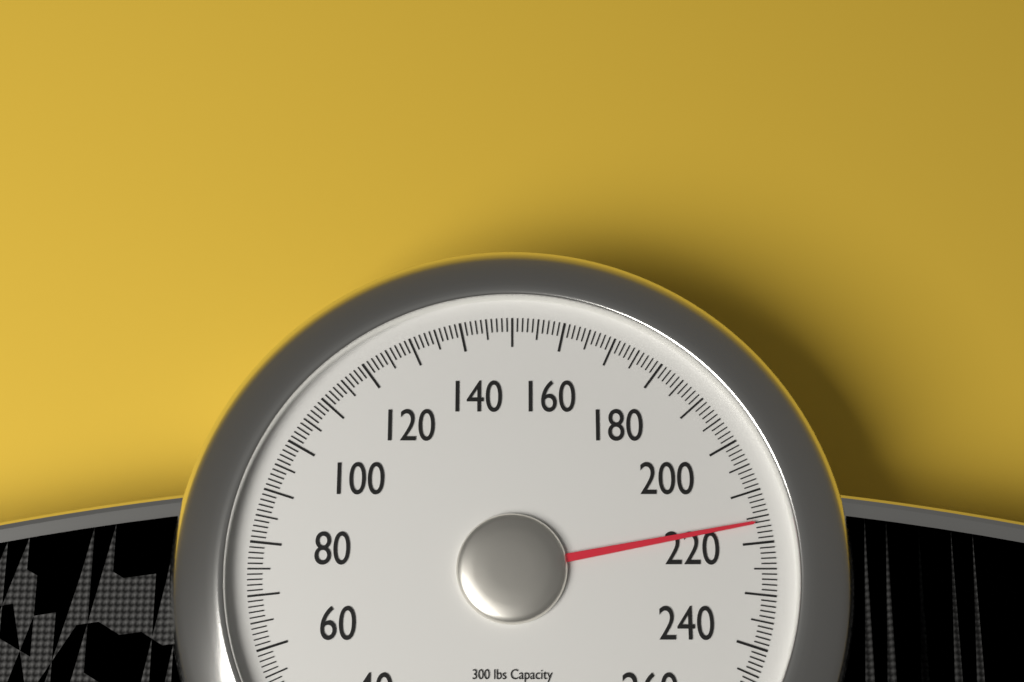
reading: 216 lb
